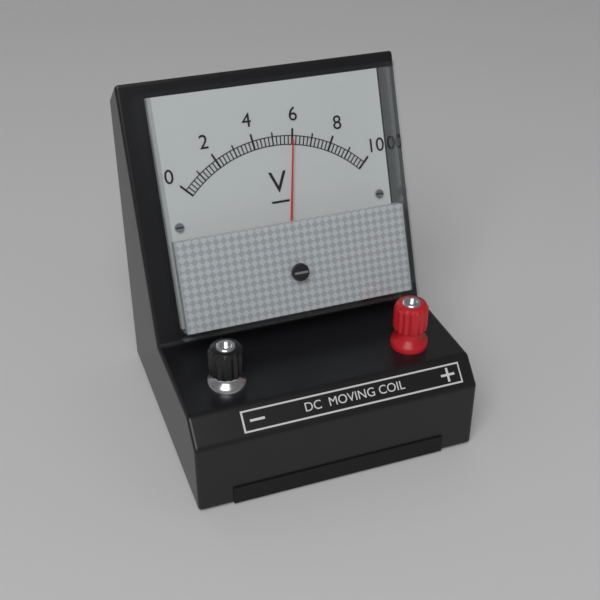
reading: 6.0 V
